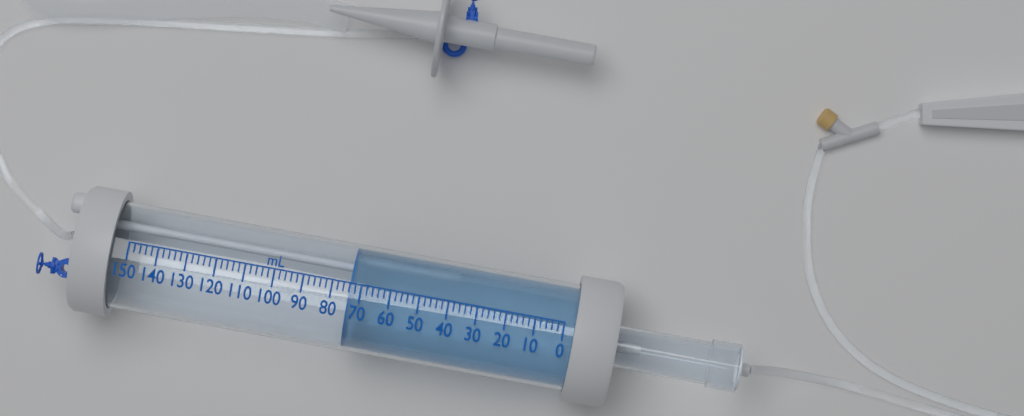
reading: 74 mL
